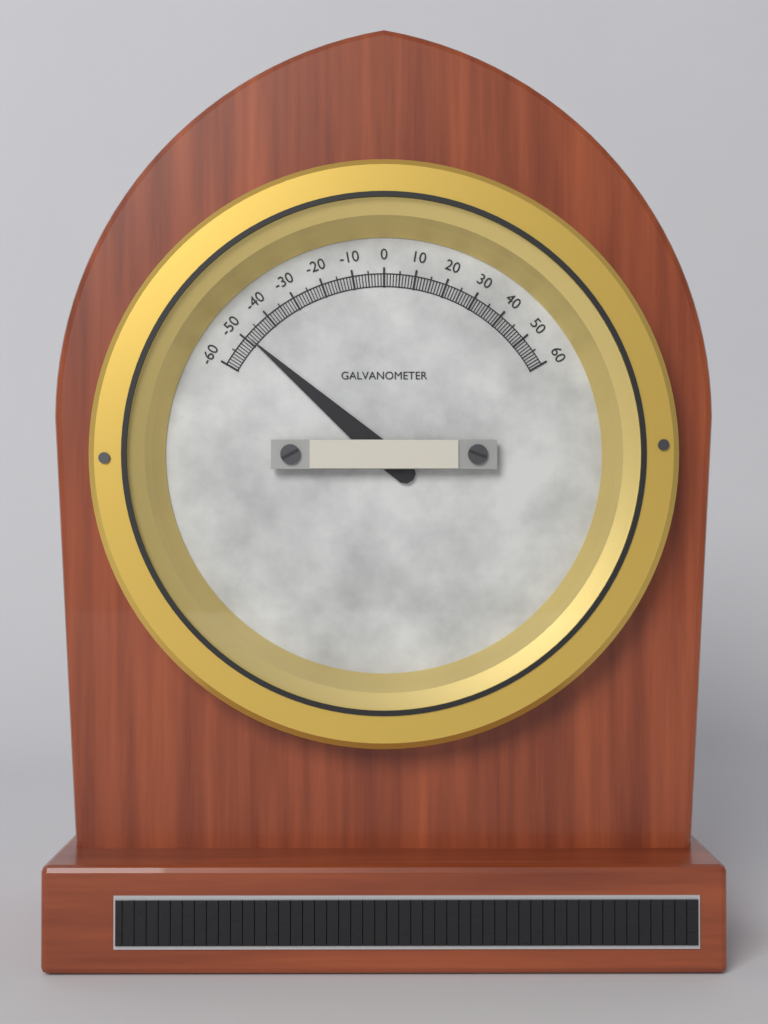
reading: -49 (no unit)
